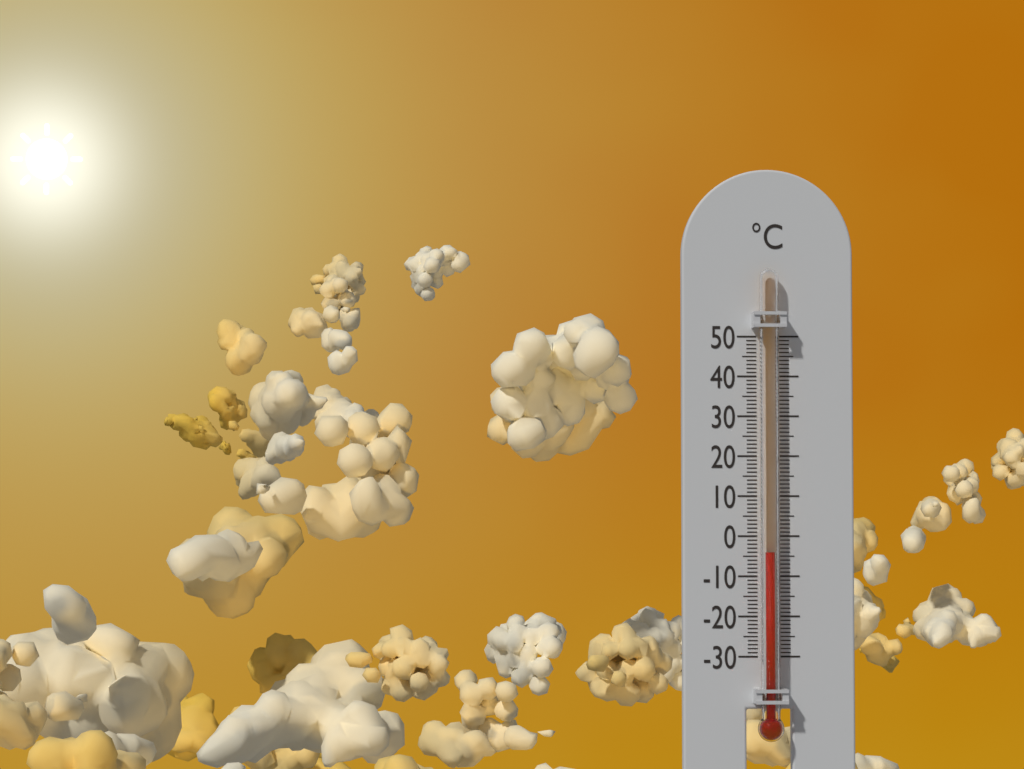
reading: -4 °C
